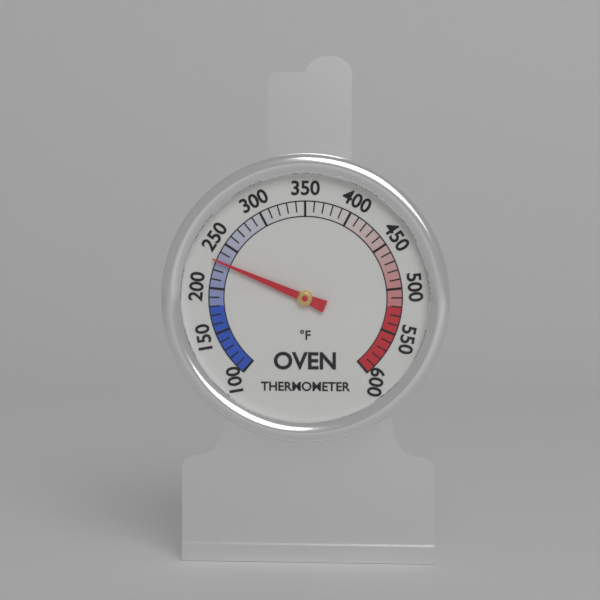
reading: 230 °F
